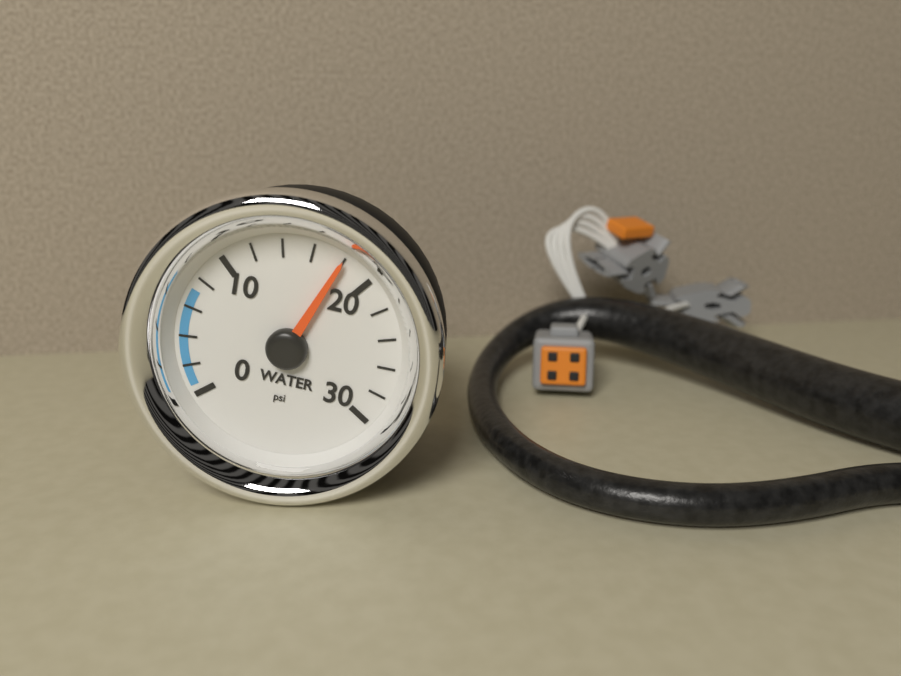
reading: 18 psi
